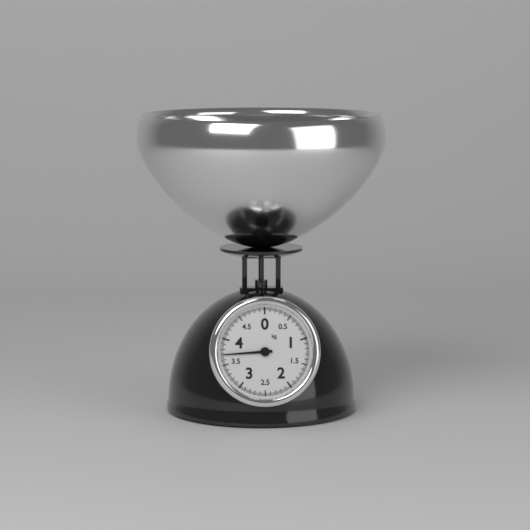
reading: 3.700 kg
